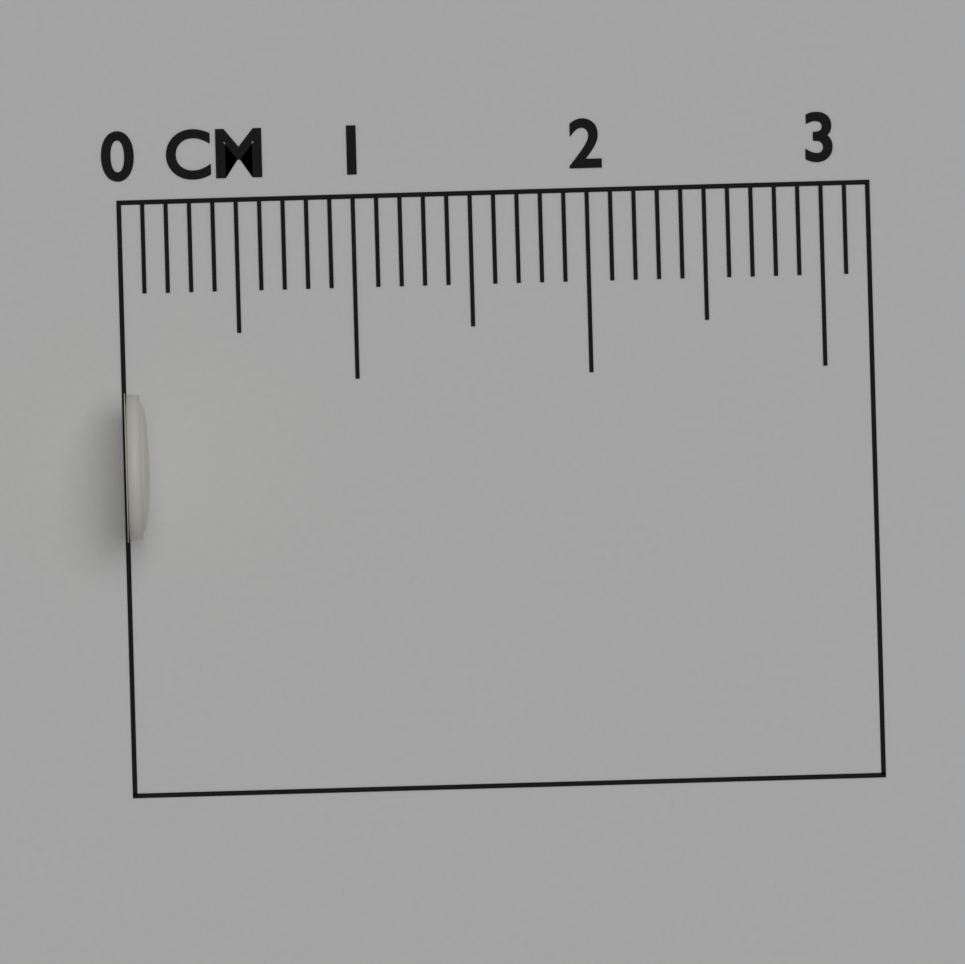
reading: 0.1 cm
